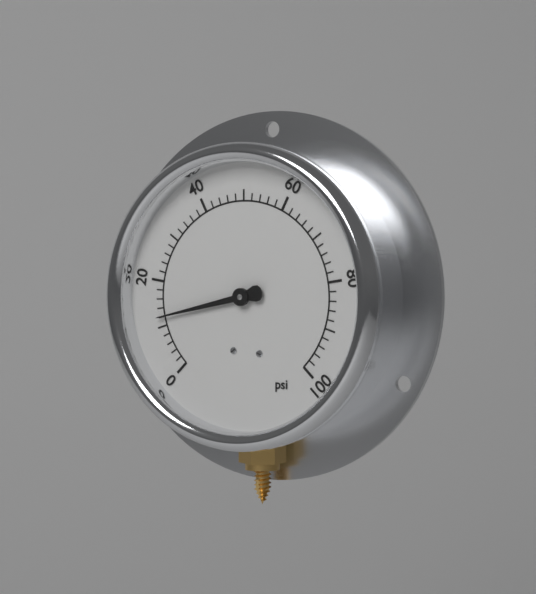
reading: 12 psi
